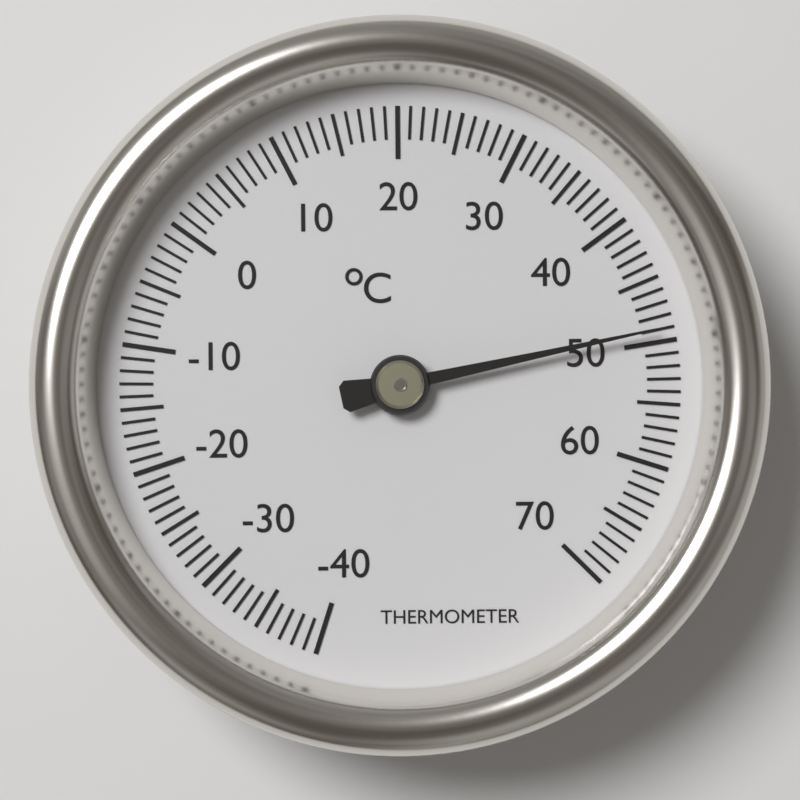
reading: 49 °C
